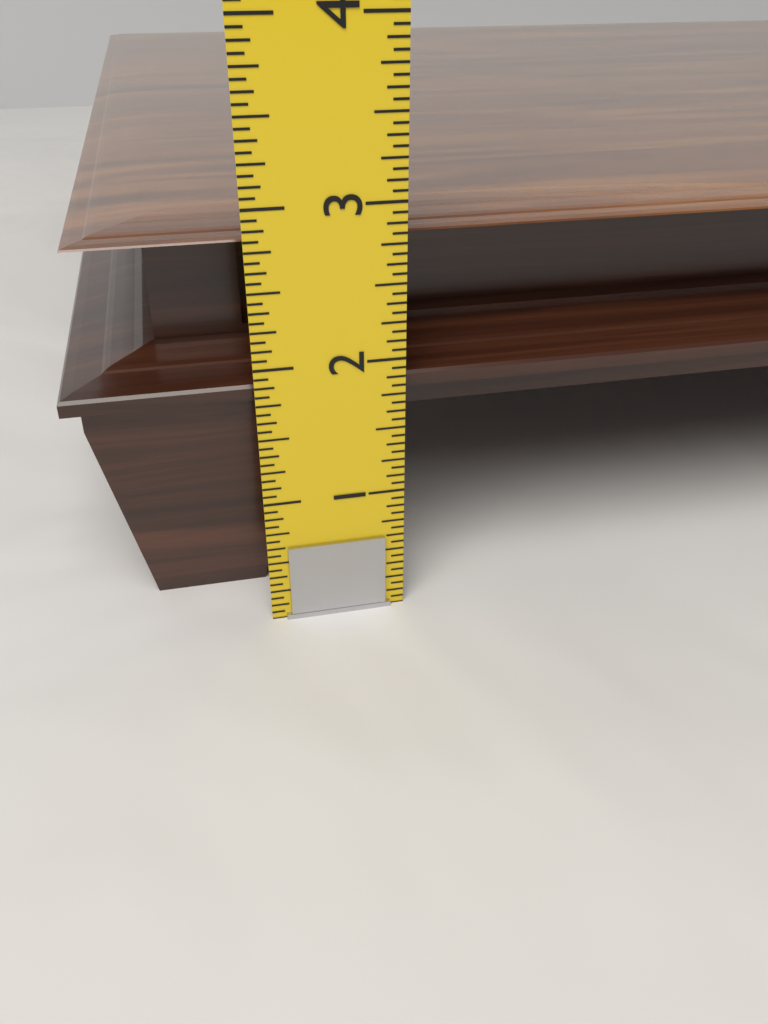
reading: 2.8125 in
